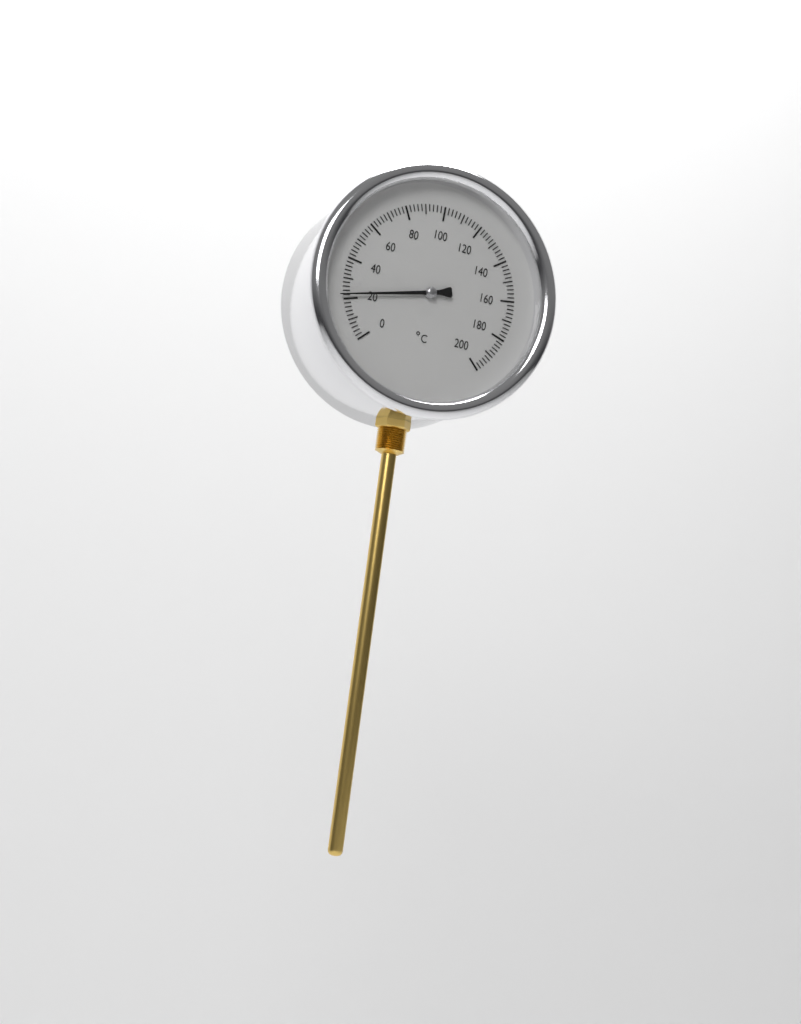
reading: 22 °C
